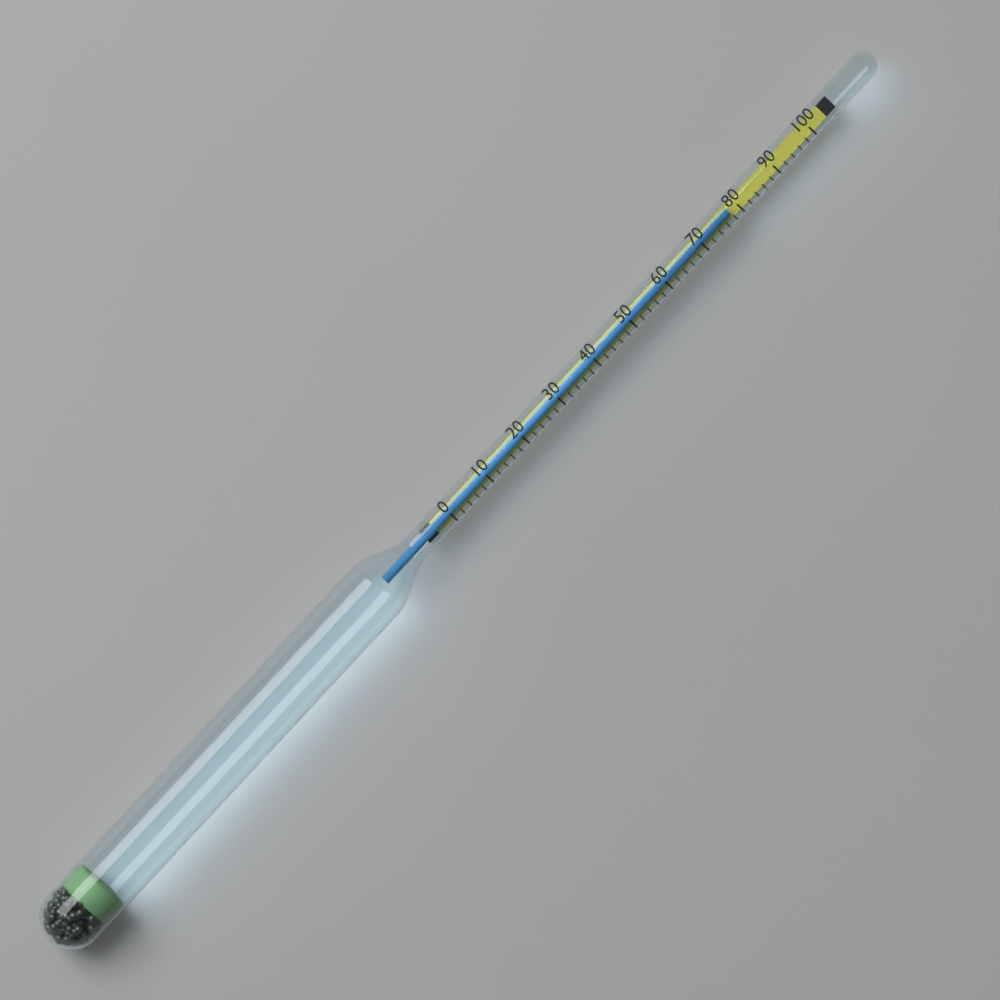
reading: 78 (no unit)
